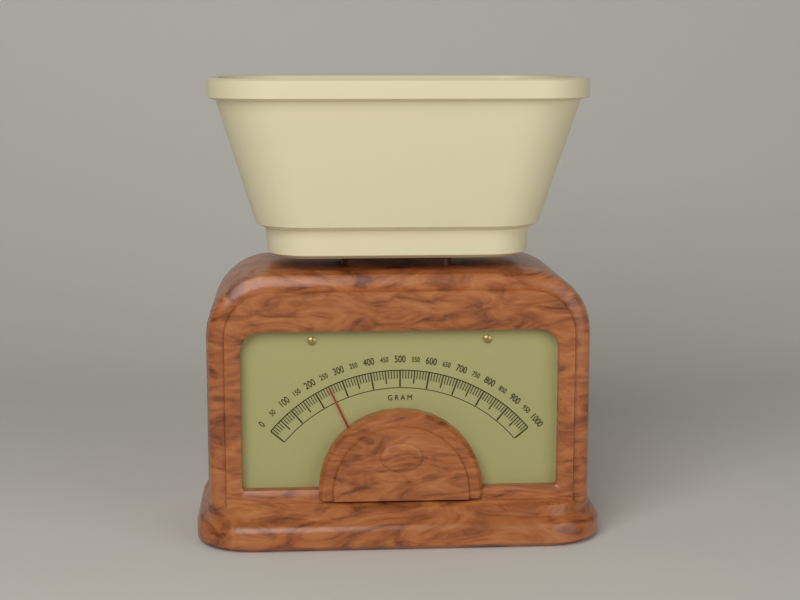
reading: 250 g
